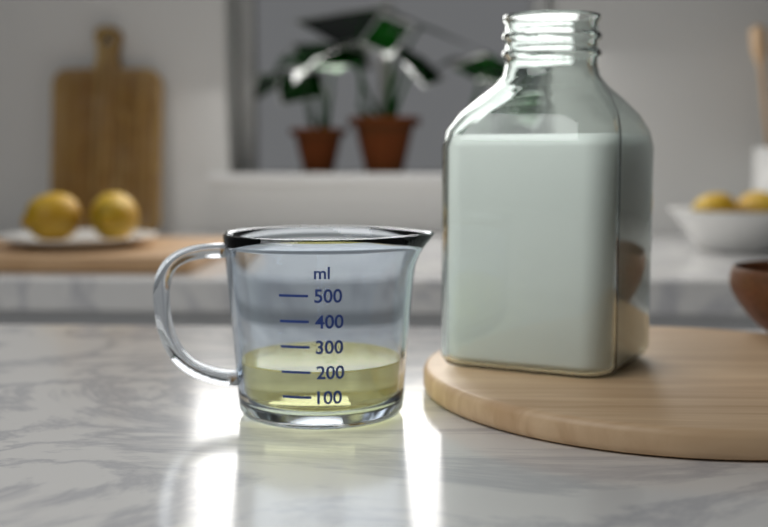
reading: 200 ml
